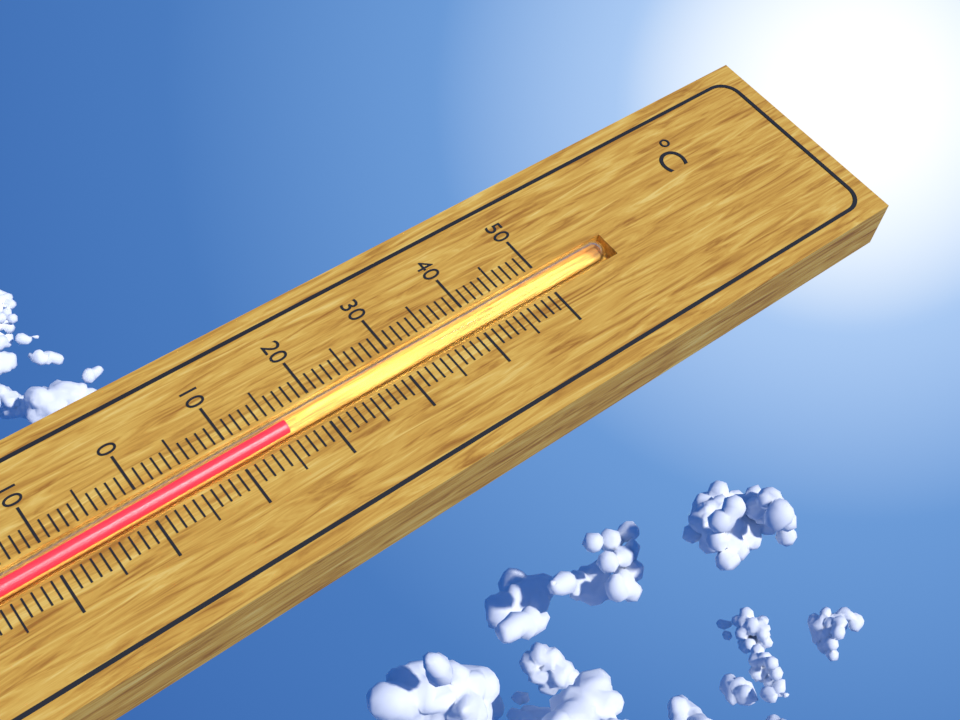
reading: 16 °C
